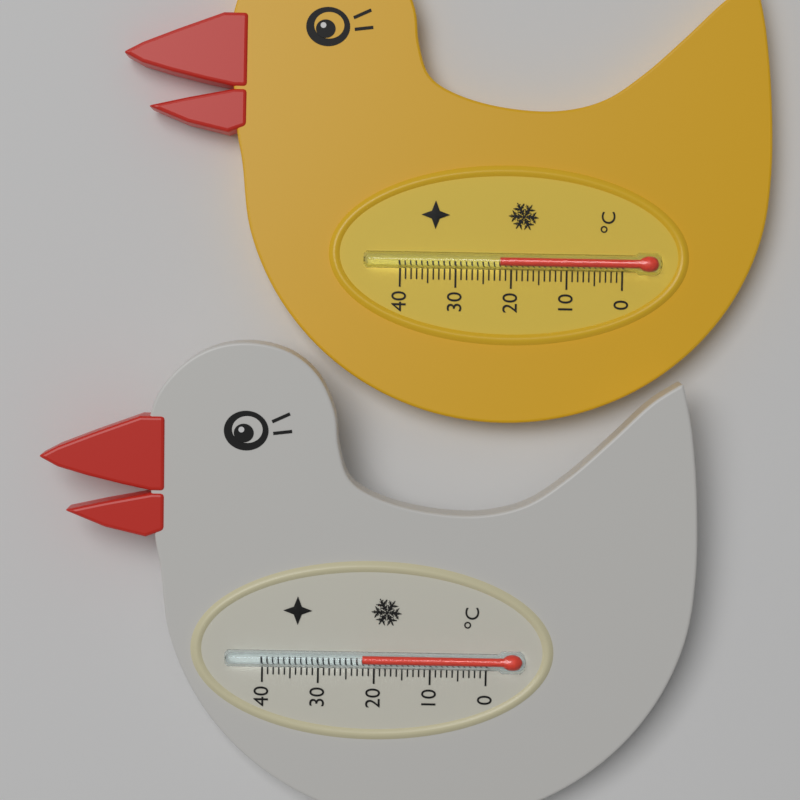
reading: 22 °C
